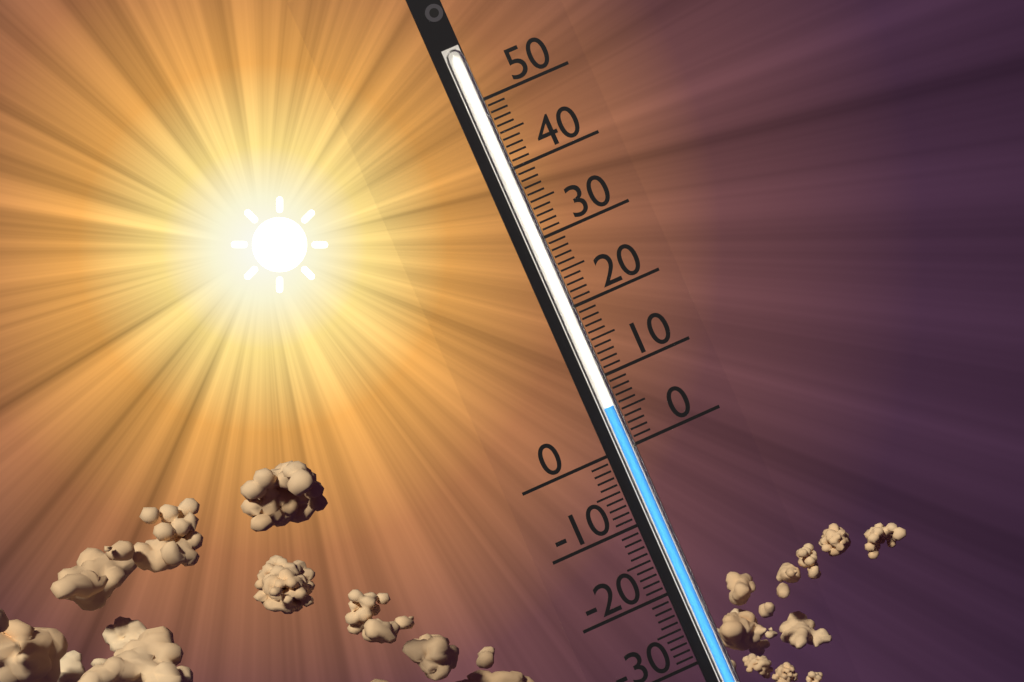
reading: 6 (no unit)
